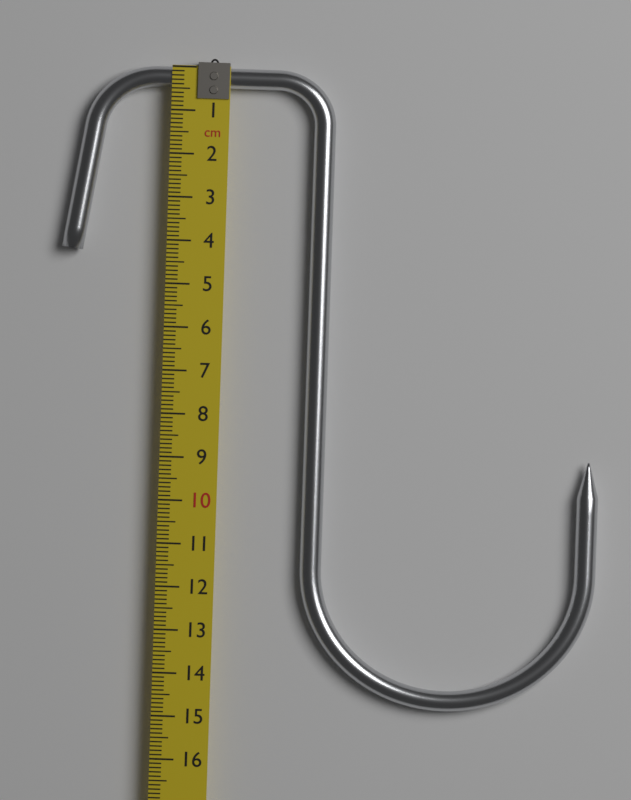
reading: 14.7 cm
